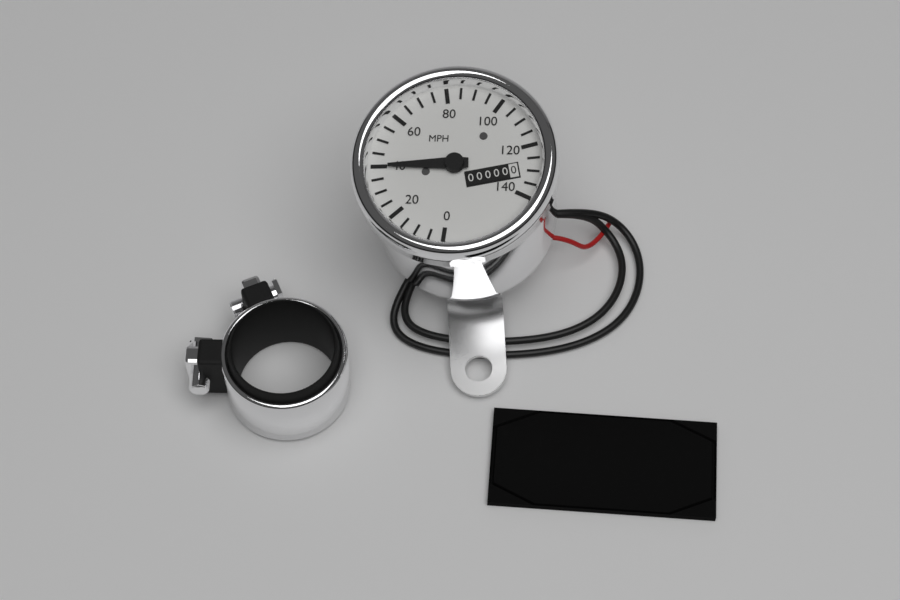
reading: 40 MPH
